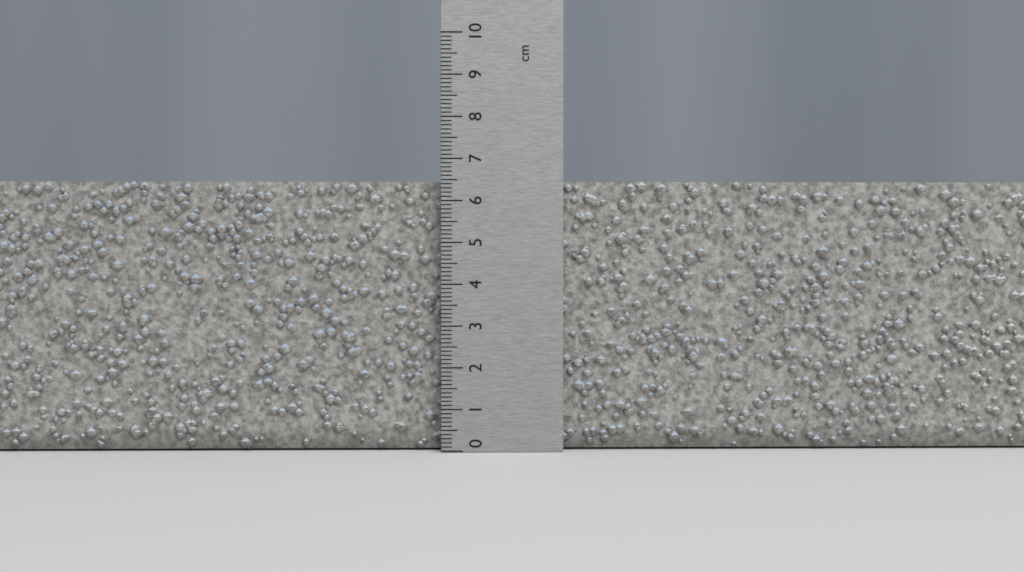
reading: 6.5 cm
